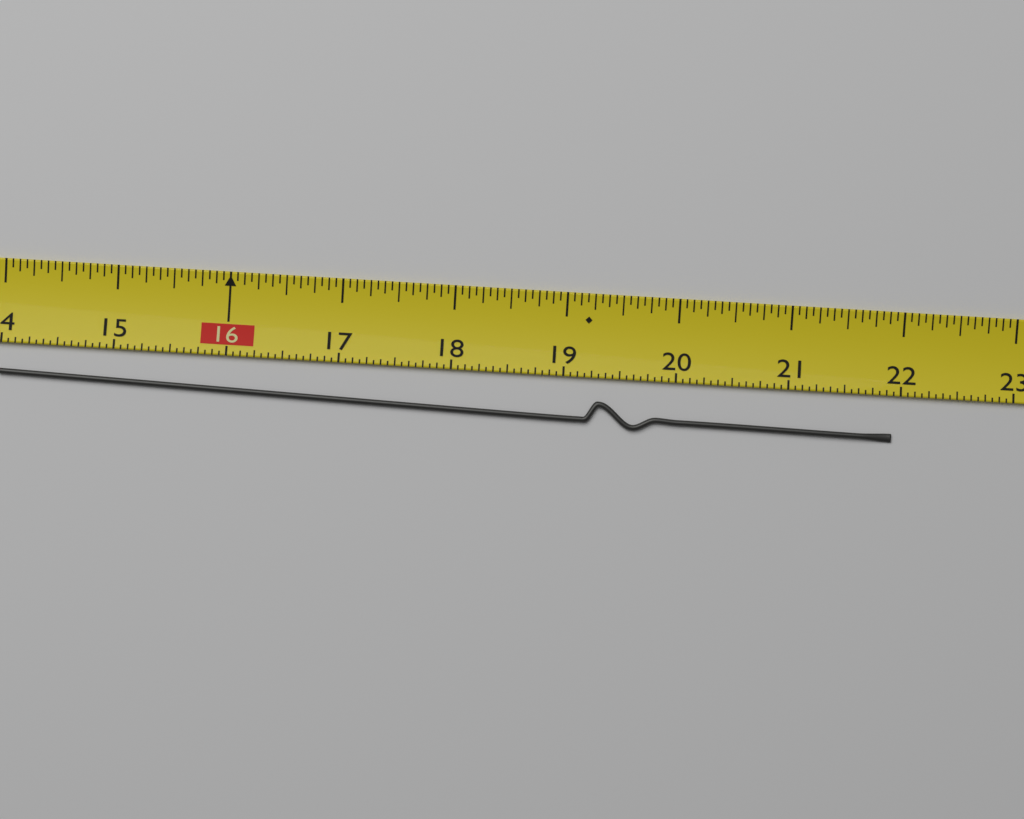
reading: 21.9375 (no unit)
